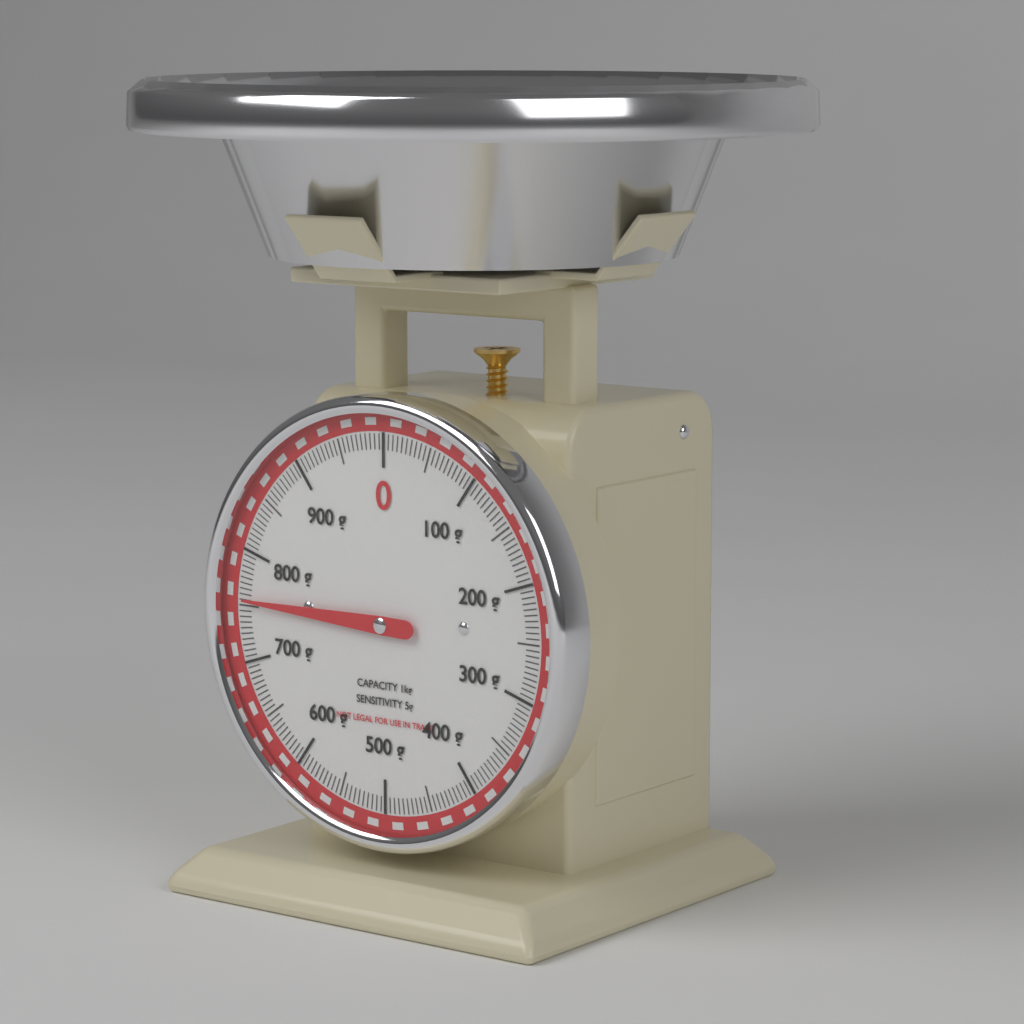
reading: 755 g
